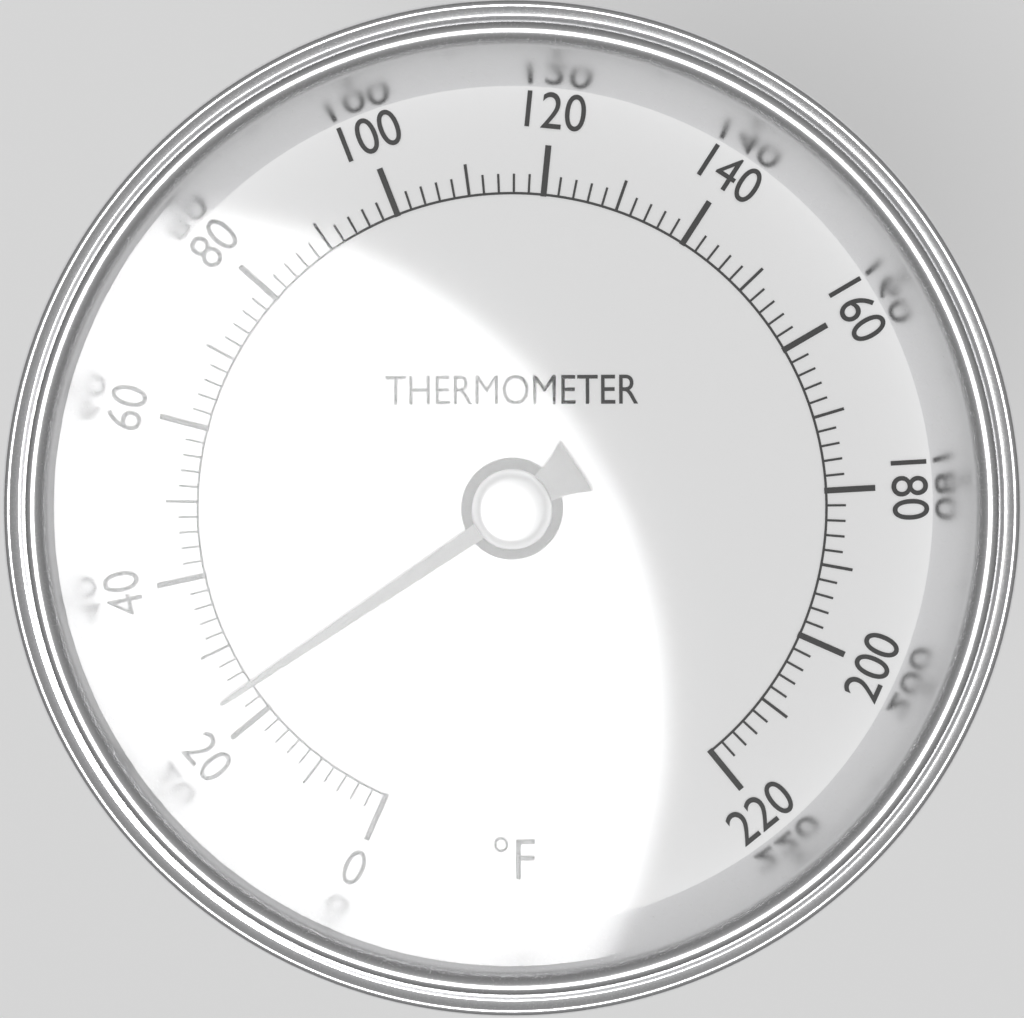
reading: 24 °F
